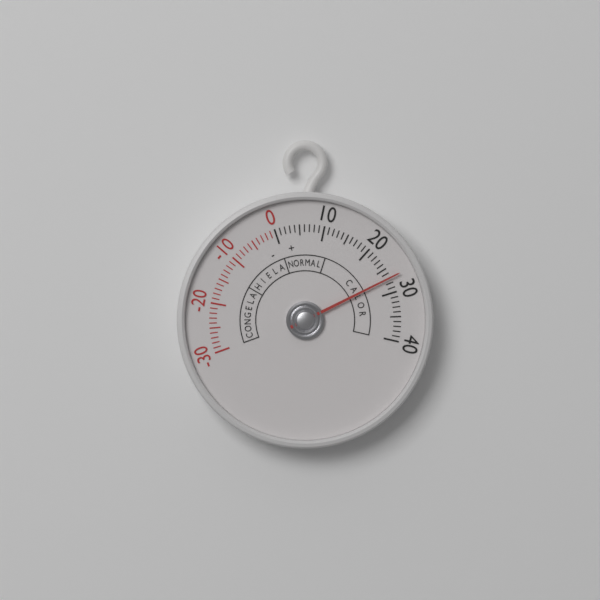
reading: 27 (no unit)
